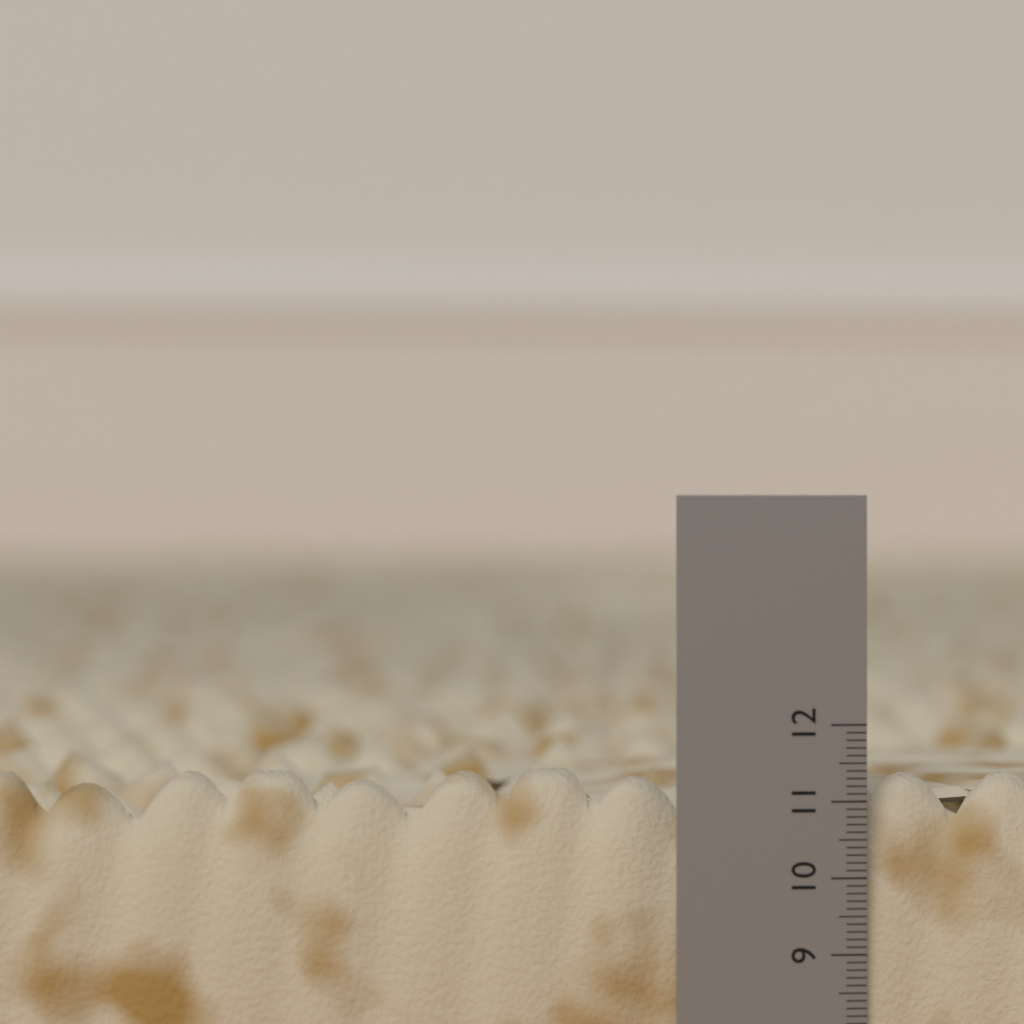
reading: 11.4 (no unit)
